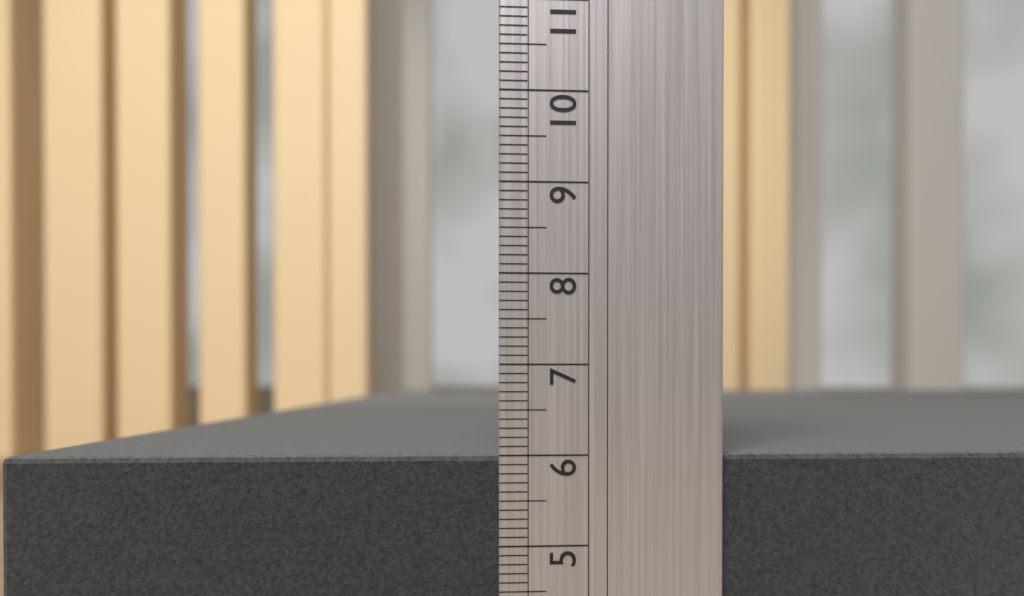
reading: 6.0 (no unit)
